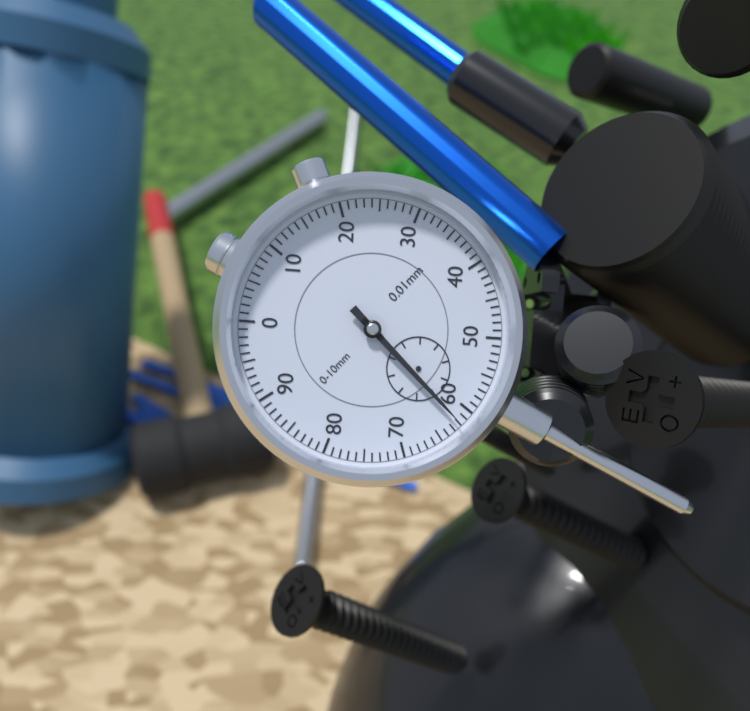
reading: 0.62 mm
